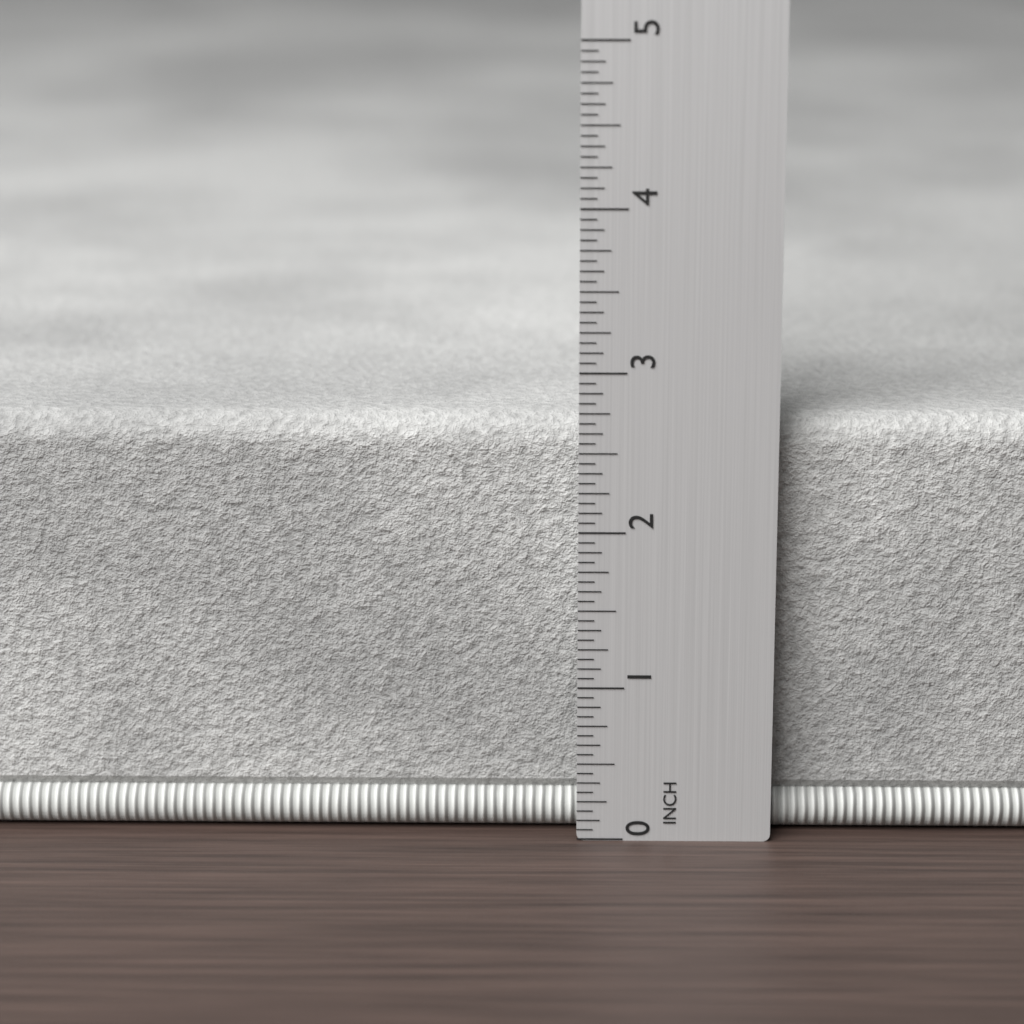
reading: 2.6875 in
